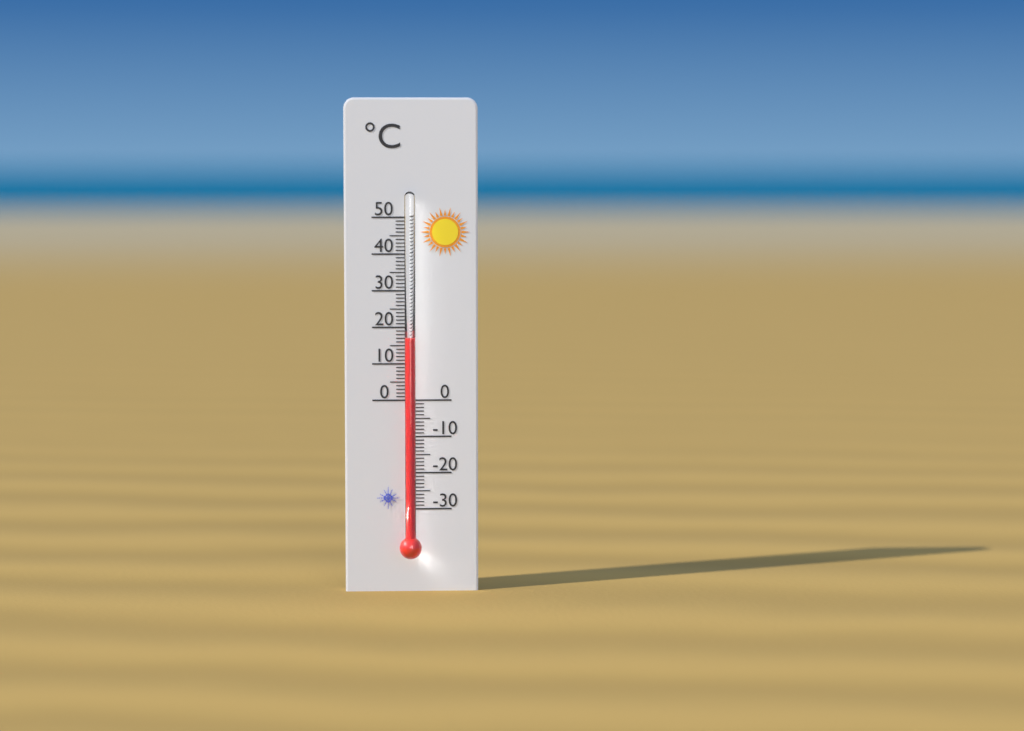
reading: 17 °C
